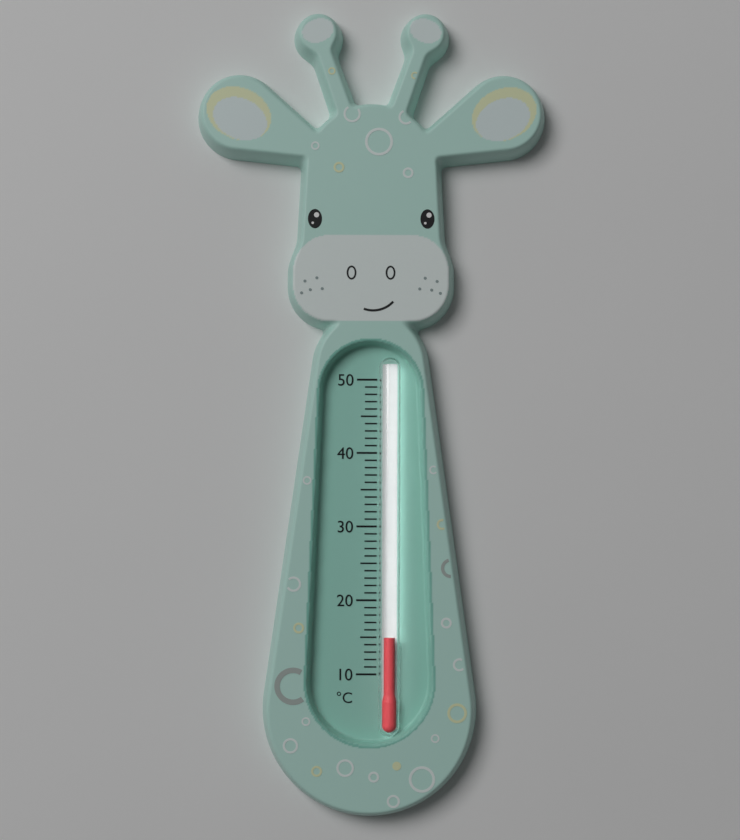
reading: 15 °C
